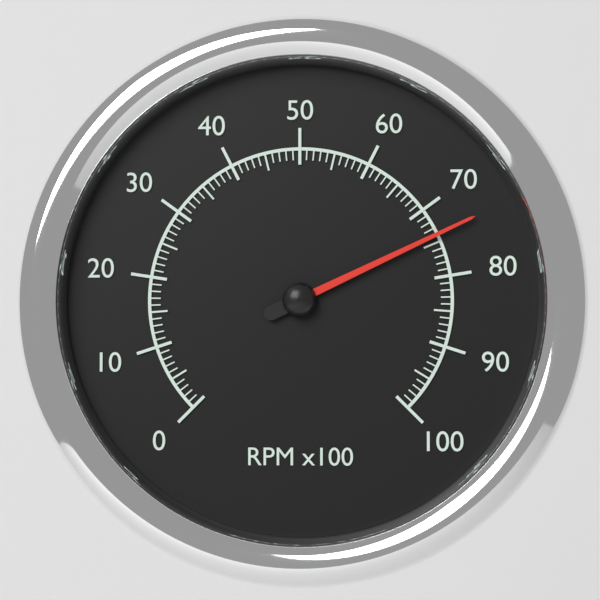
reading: 74 RPM x100
